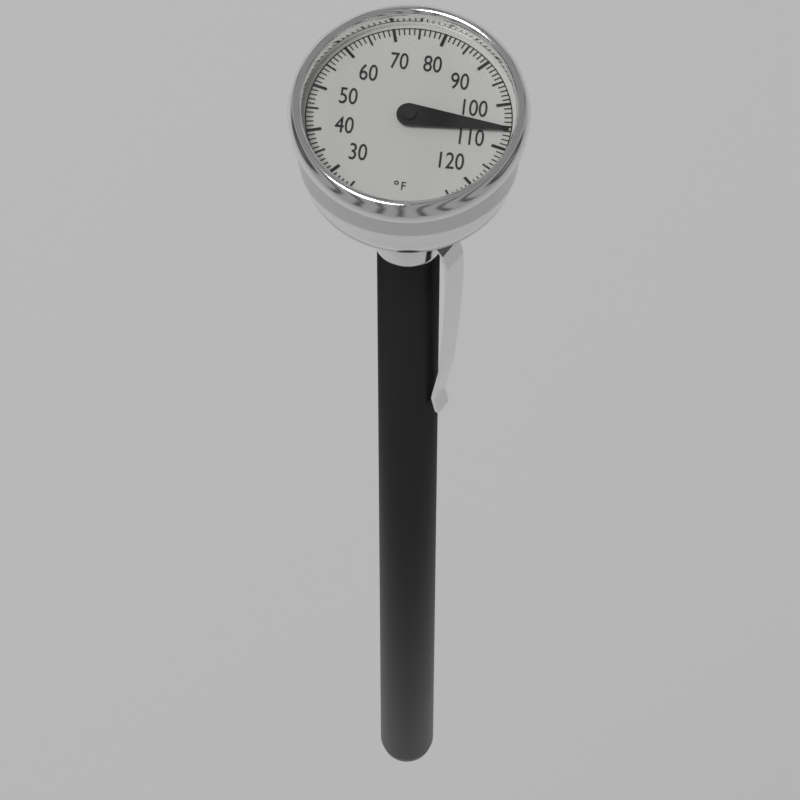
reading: 106 °F
